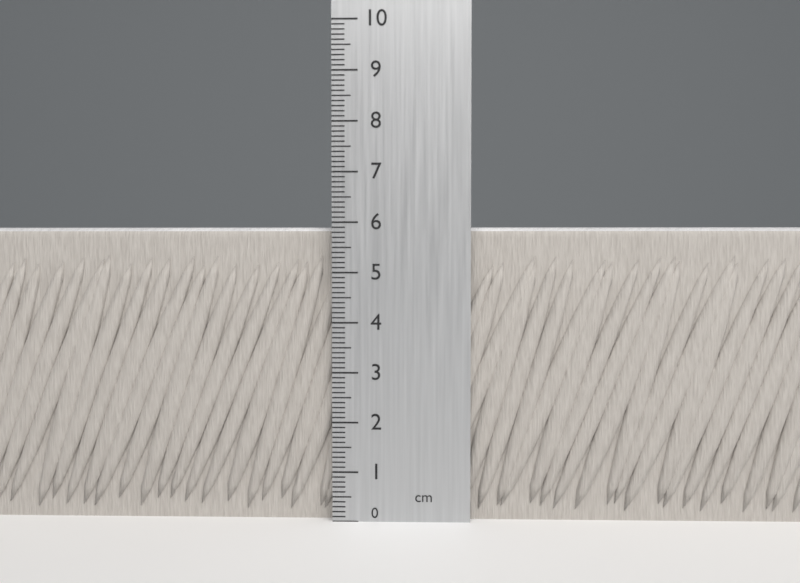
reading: 5.9 cm
